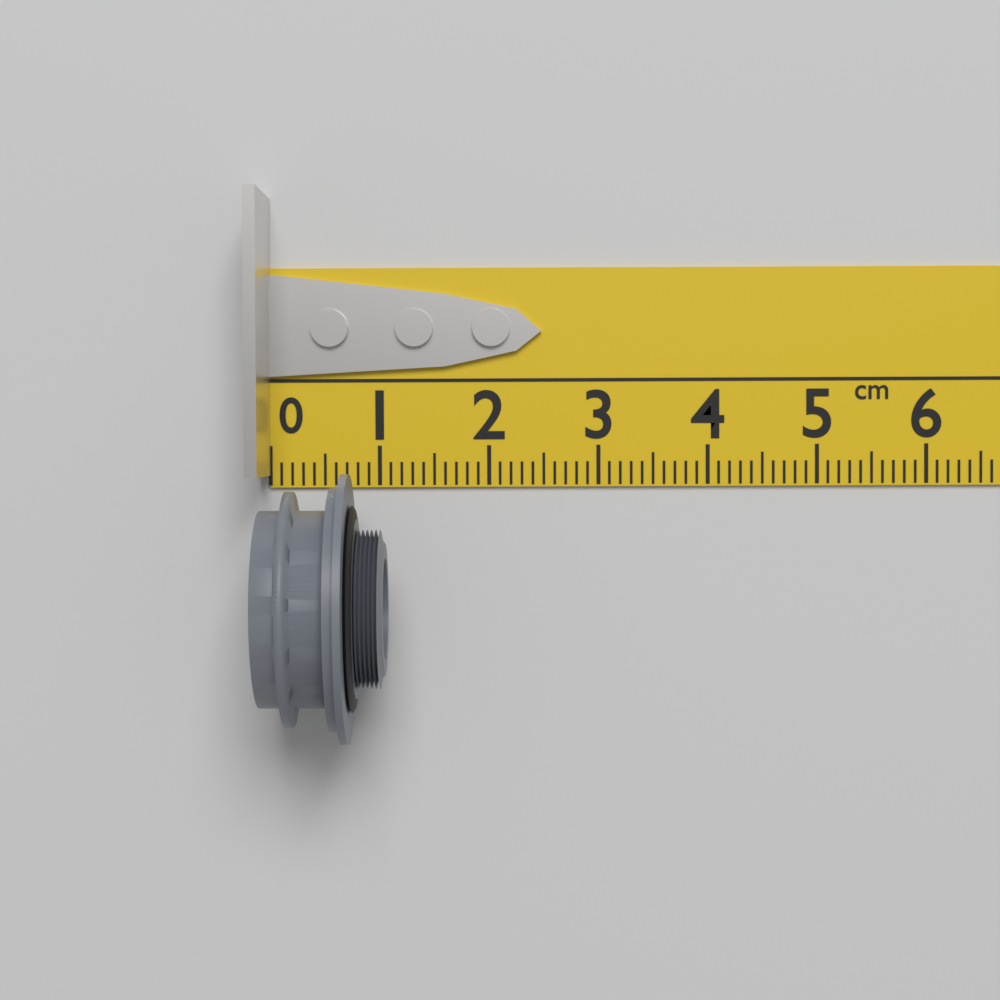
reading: 1.1 cm
